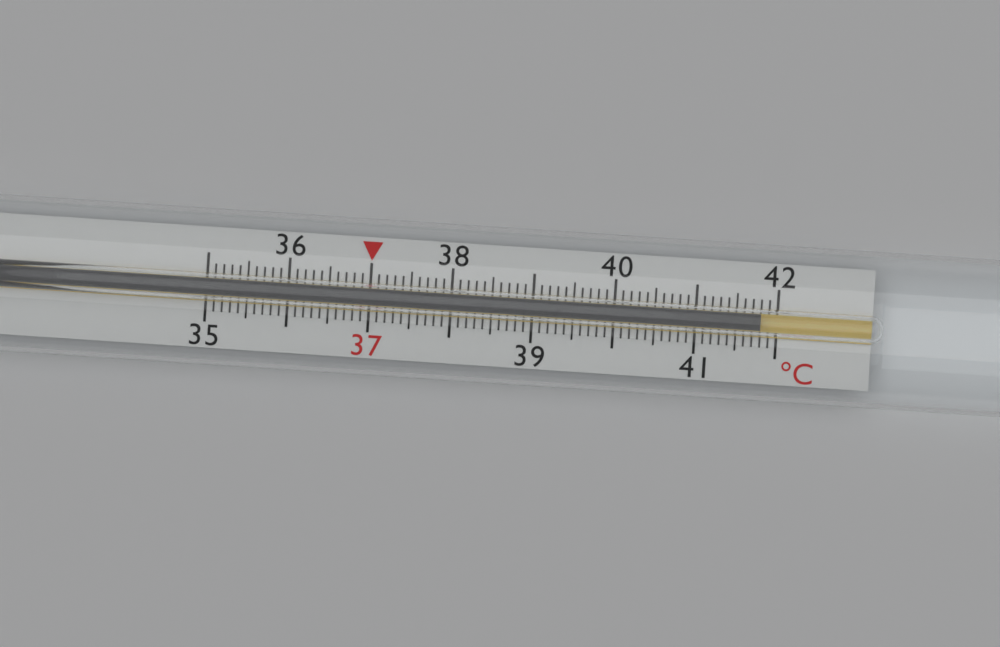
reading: 41.8 °C
